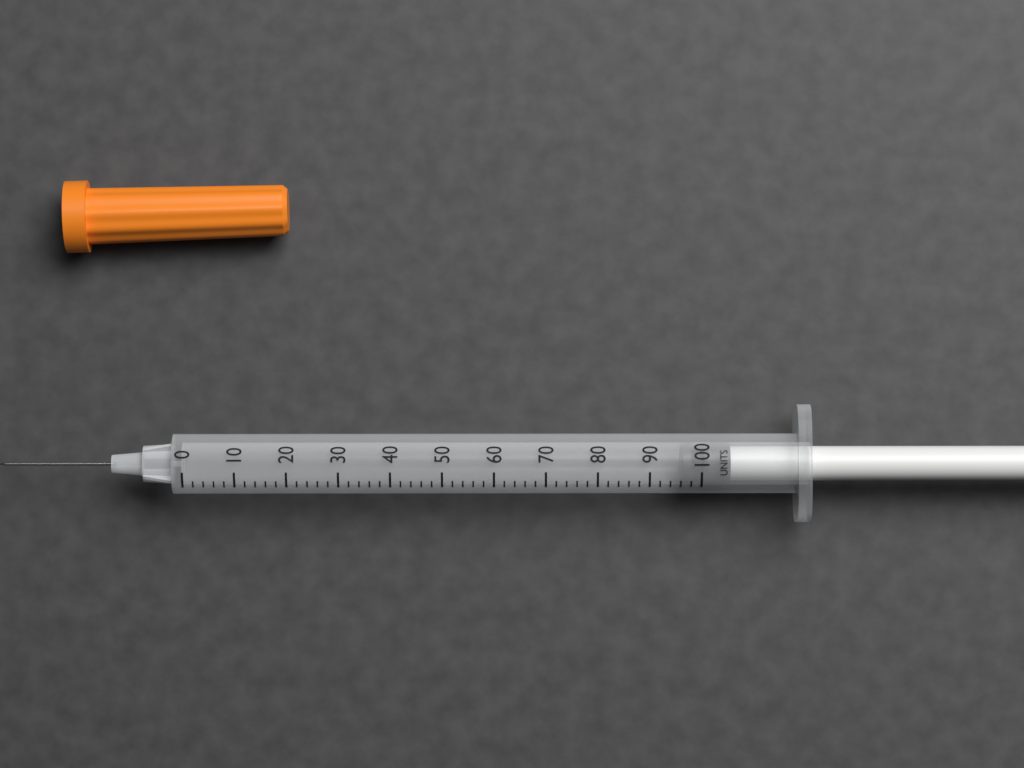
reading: 96 units
